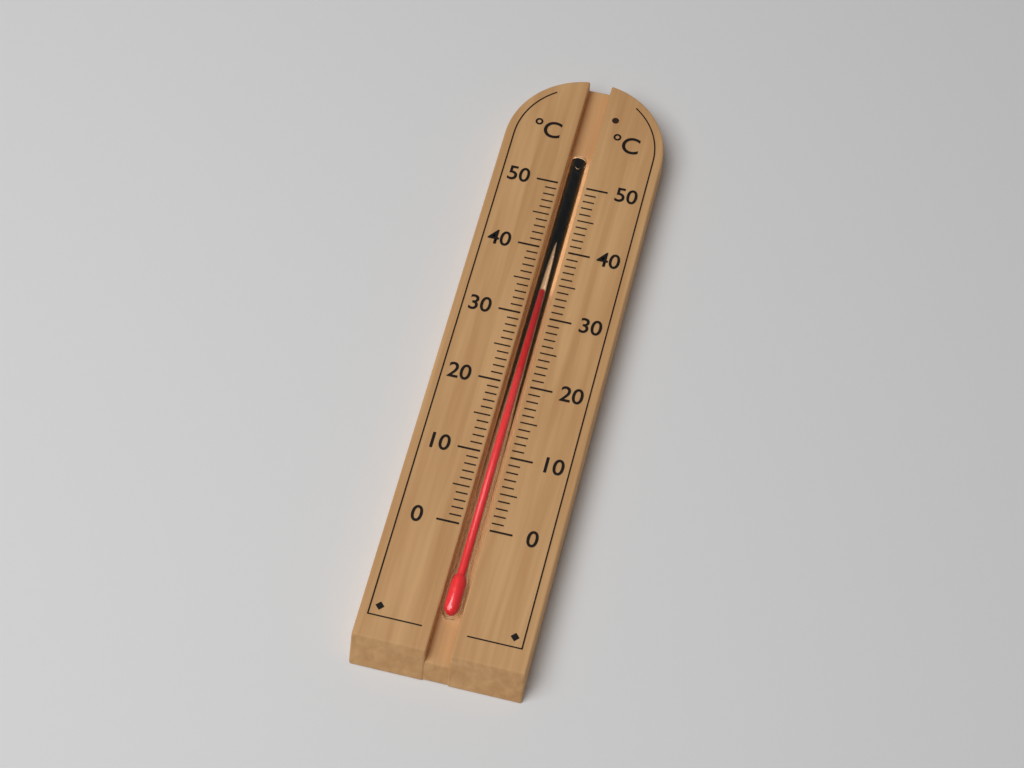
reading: 34 °C
